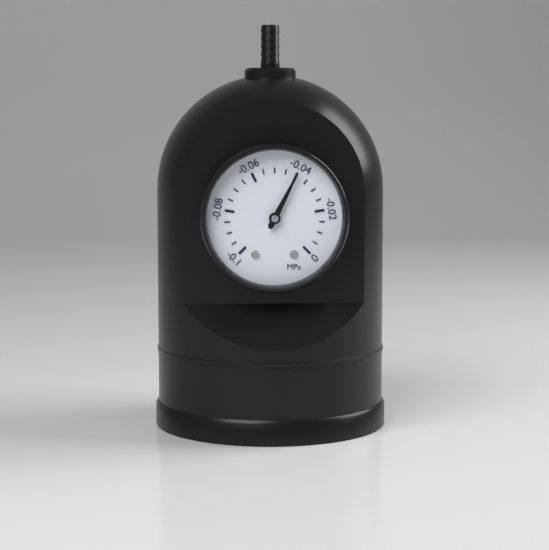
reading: -0.040 MPa
